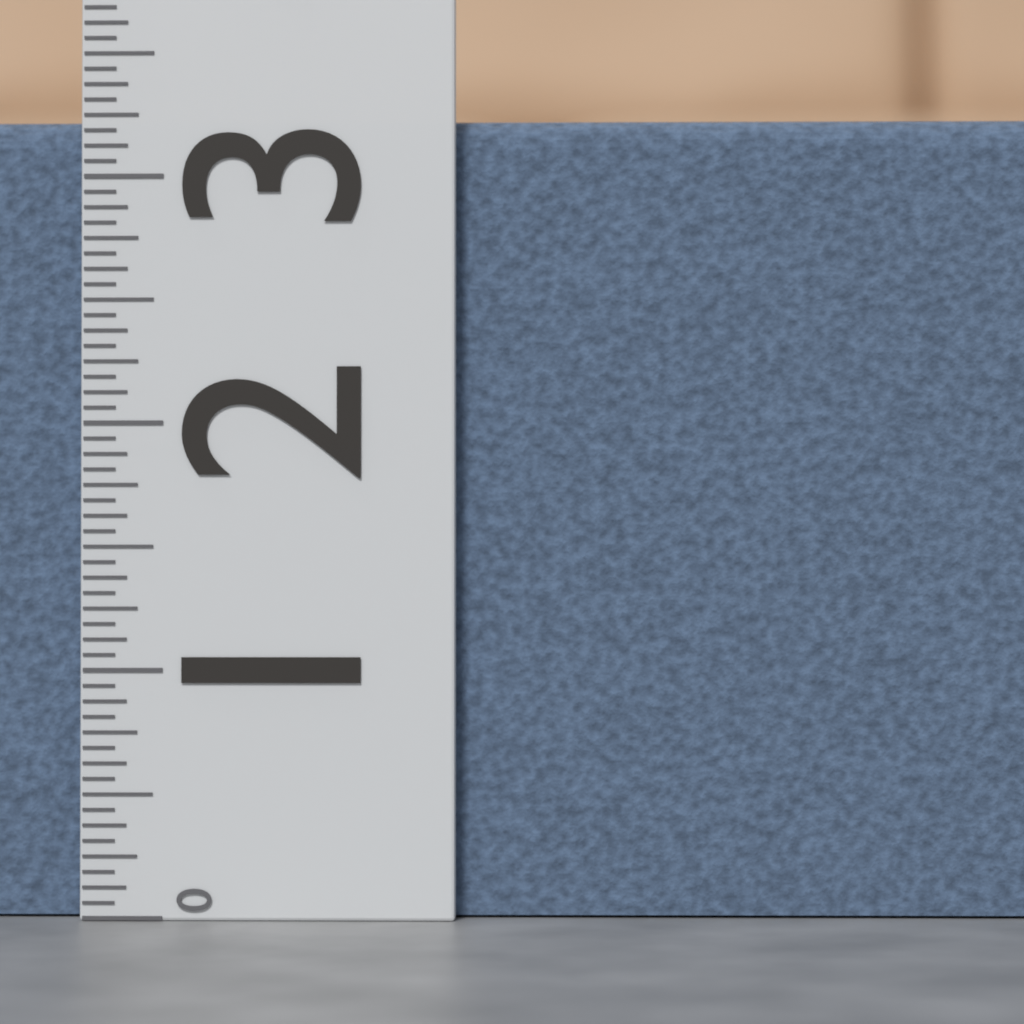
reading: 3.2500 (no unit)
